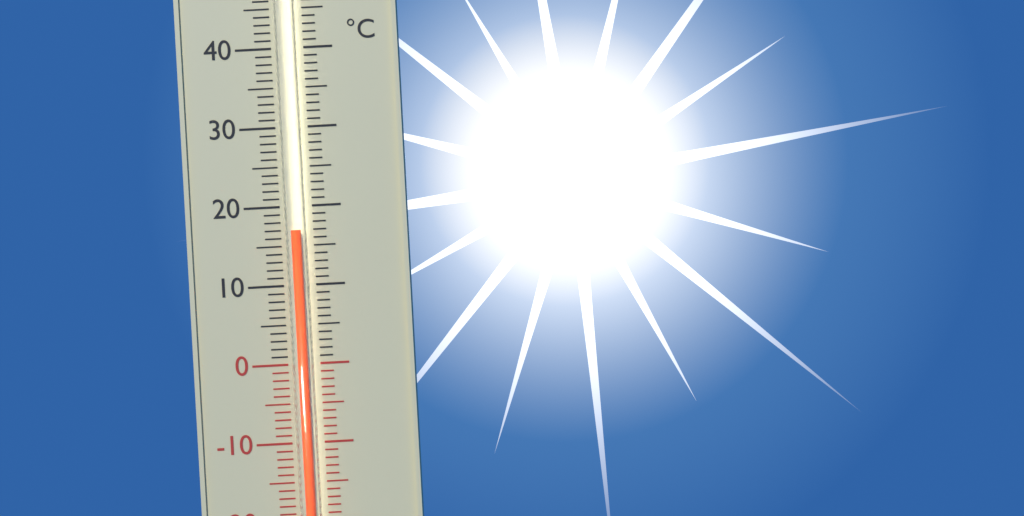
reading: 17 °C
